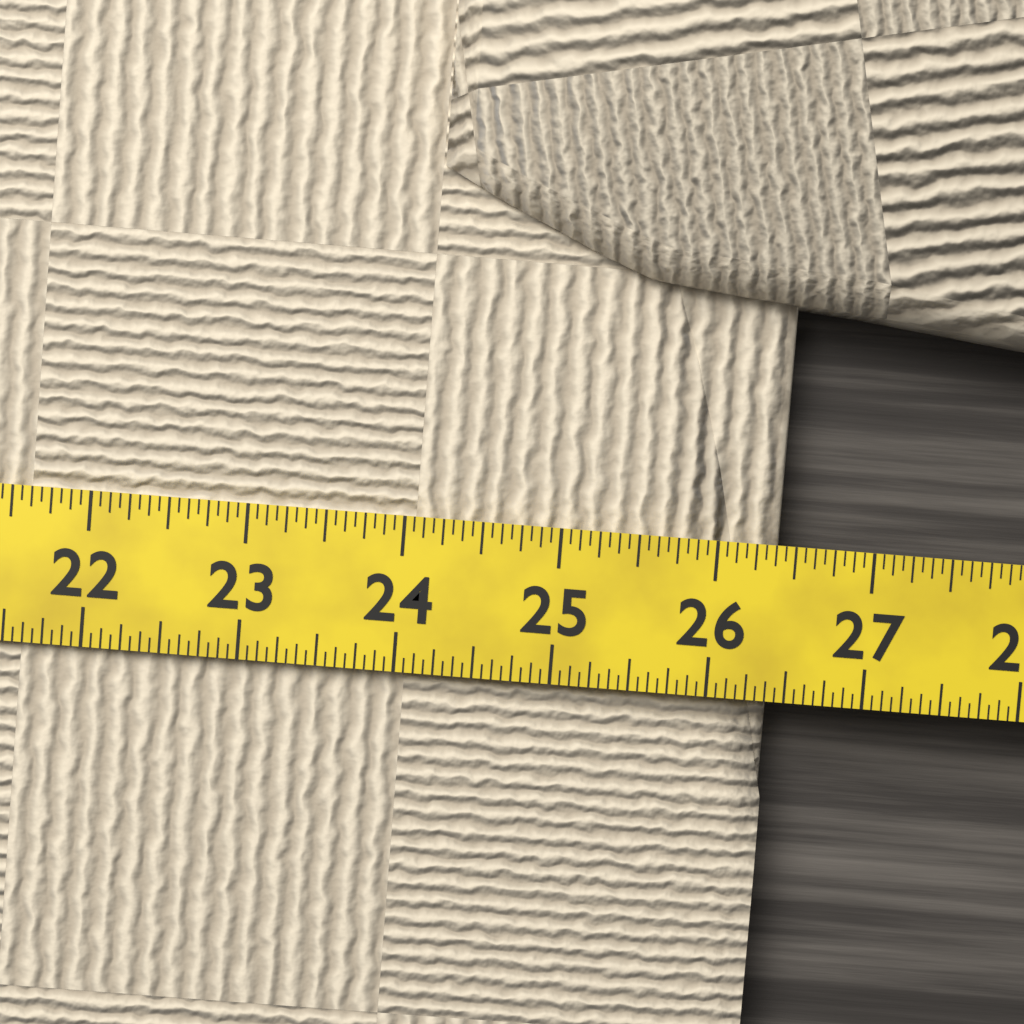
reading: 26.4375 (no unit)
